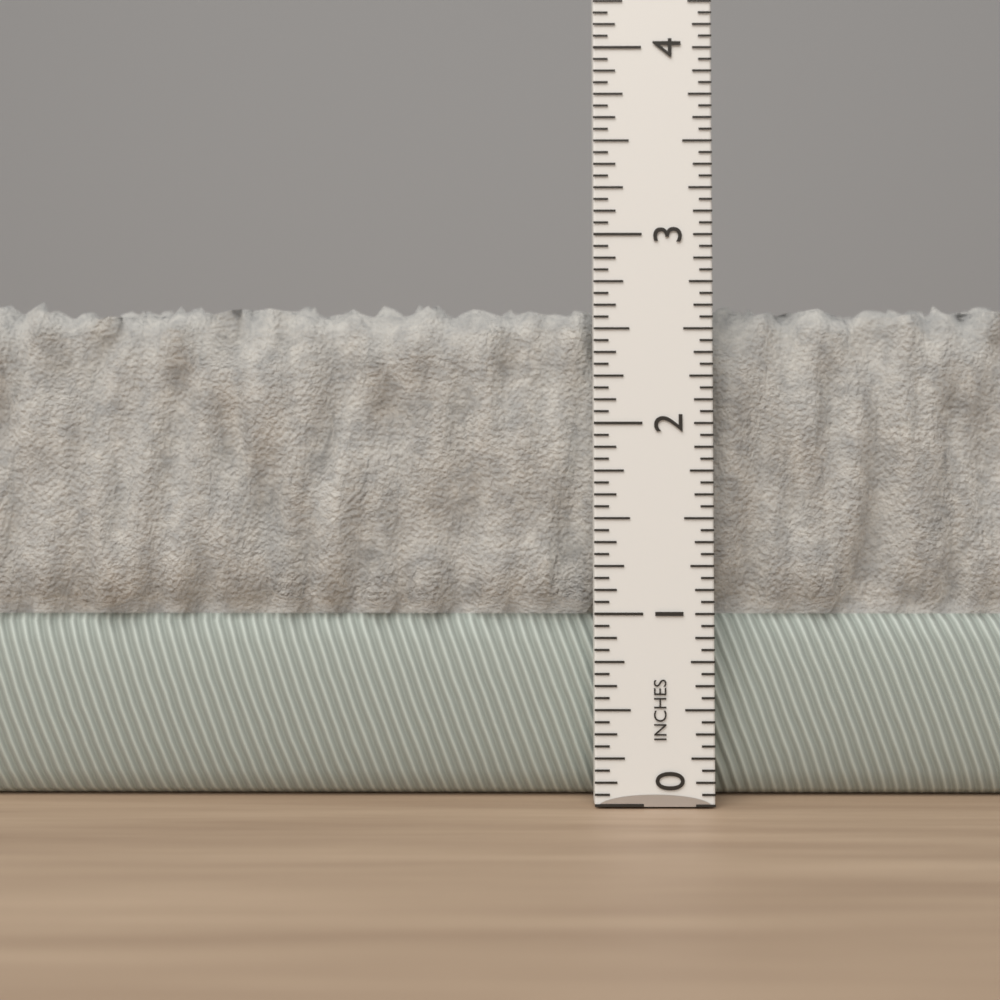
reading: 2.6875 in
